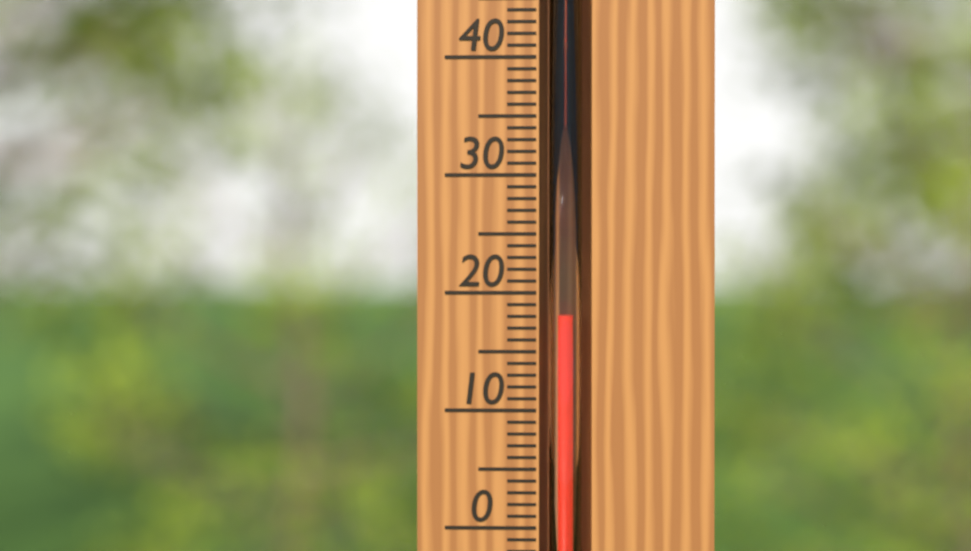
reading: 18 °C
